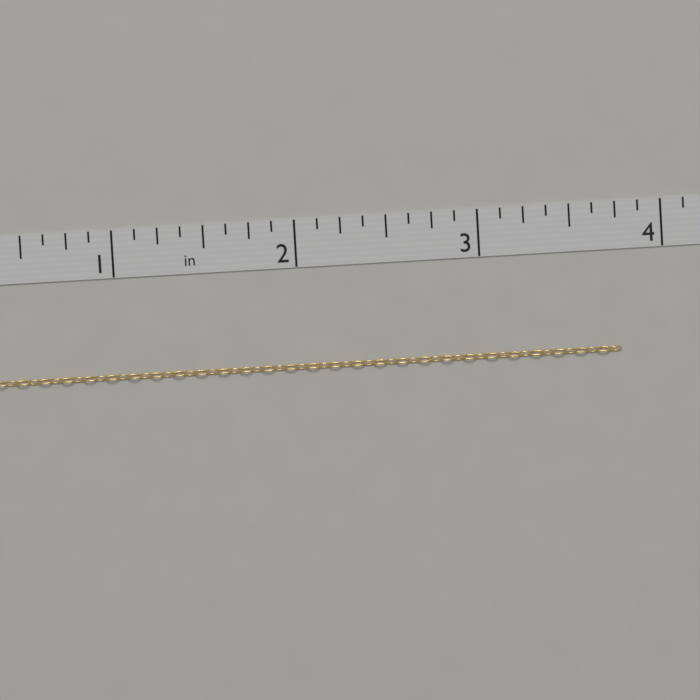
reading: 3.750 in
